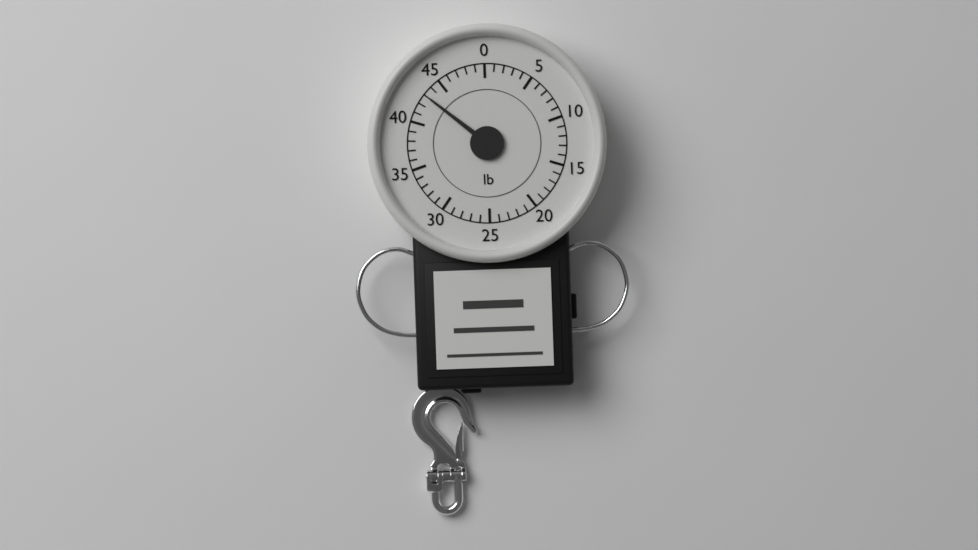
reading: 43 lb
